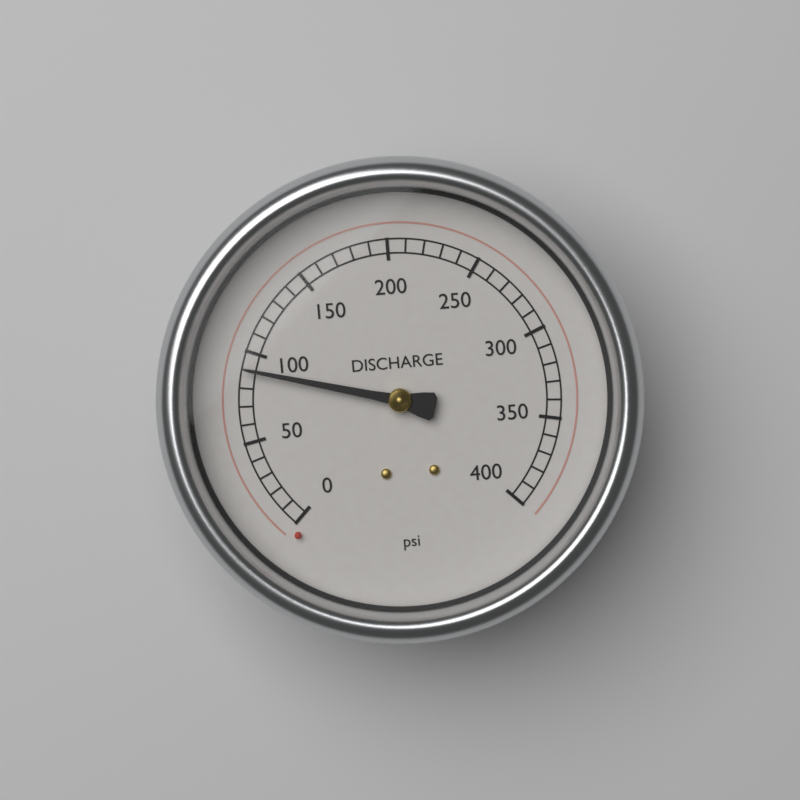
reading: 90 psi
